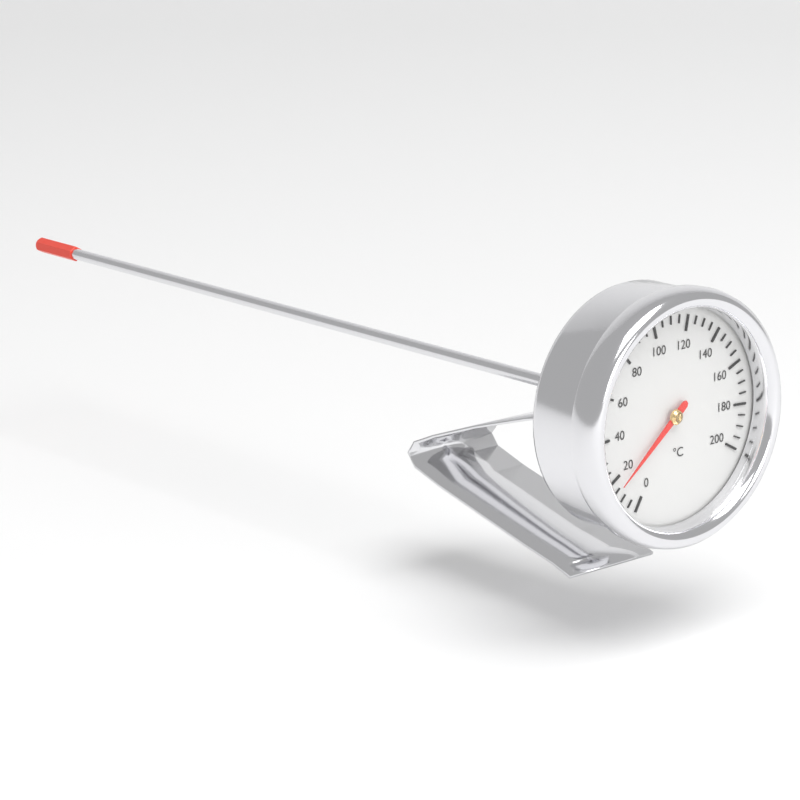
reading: 15 °C
